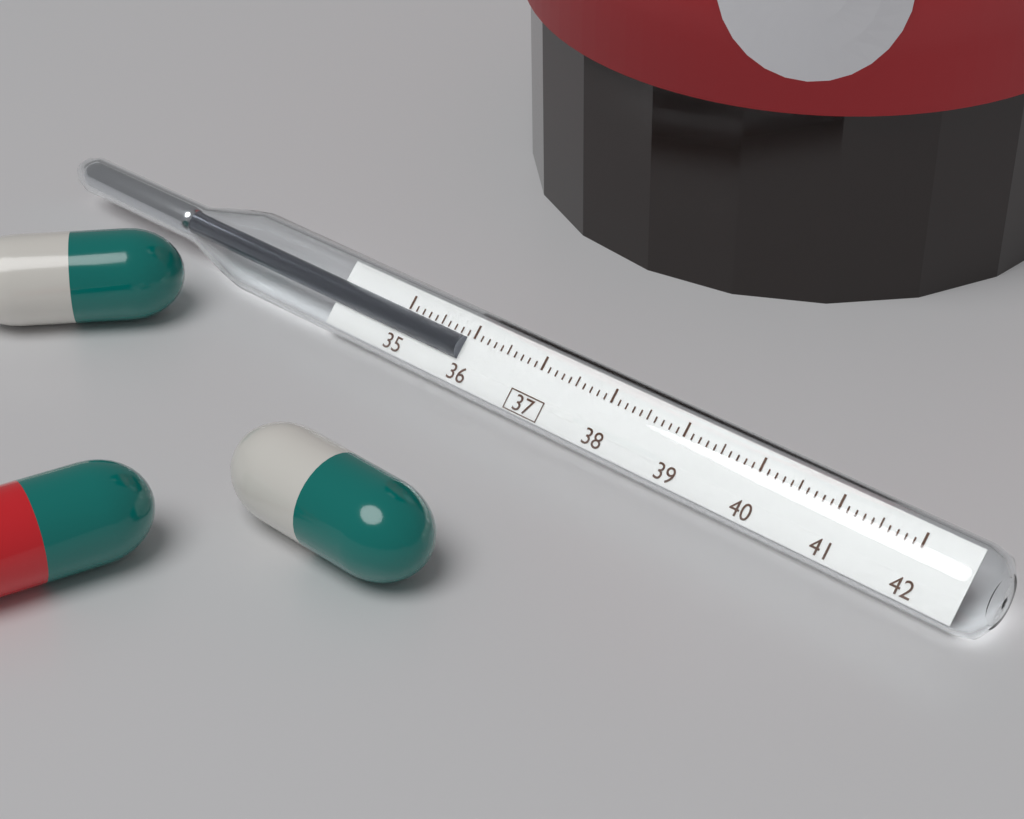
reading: 35.9 (no unit)
